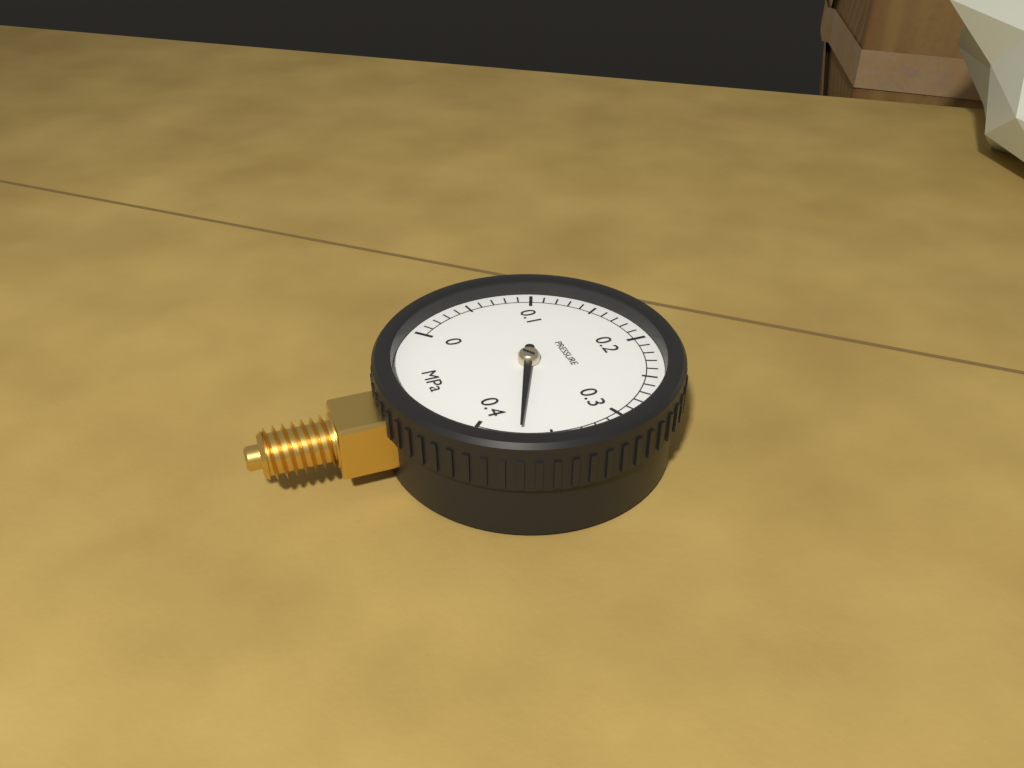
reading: 0.37 MPa
